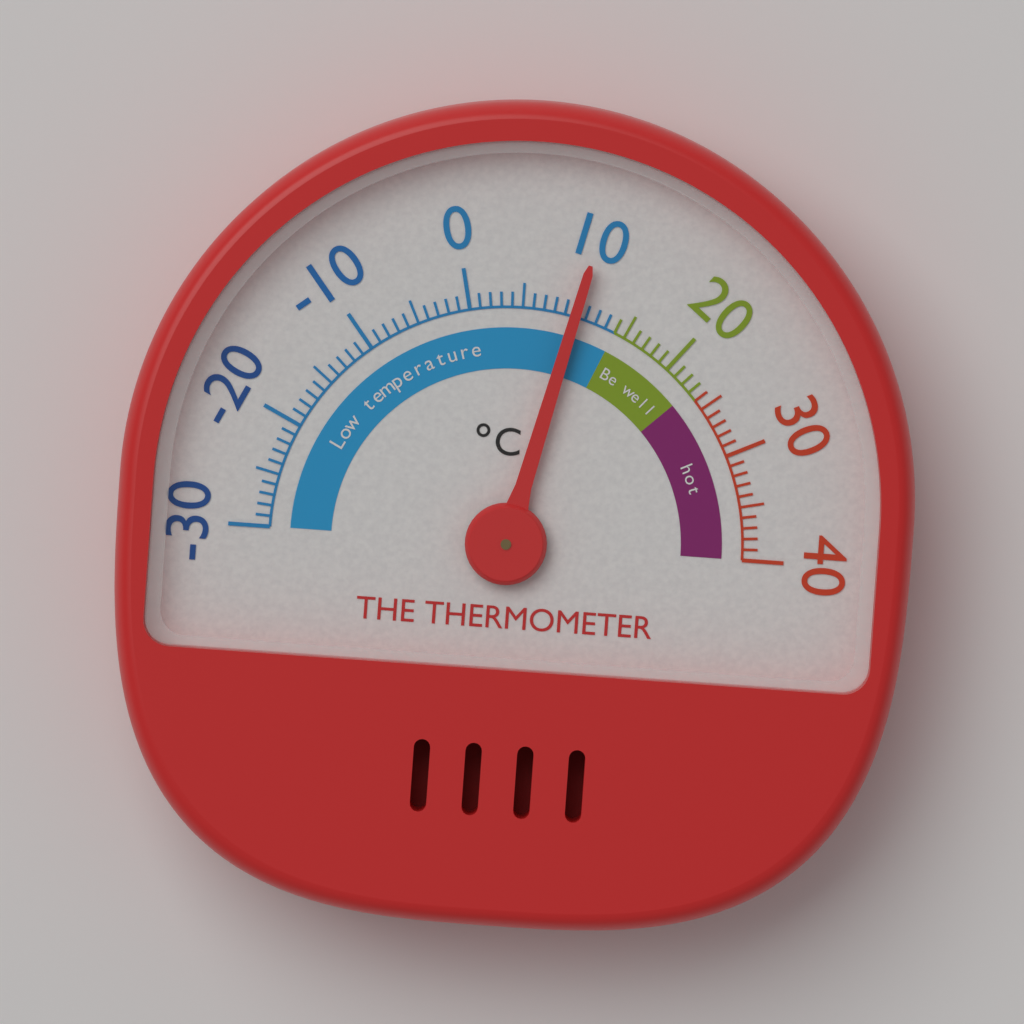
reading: 10 °C
